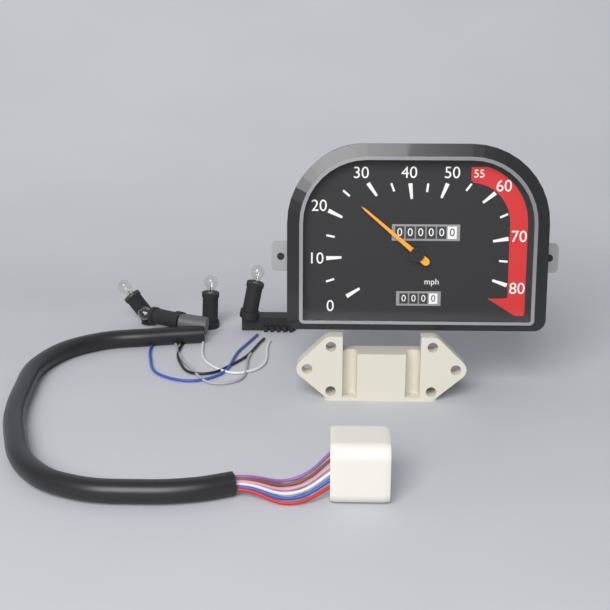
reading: 25 mph
